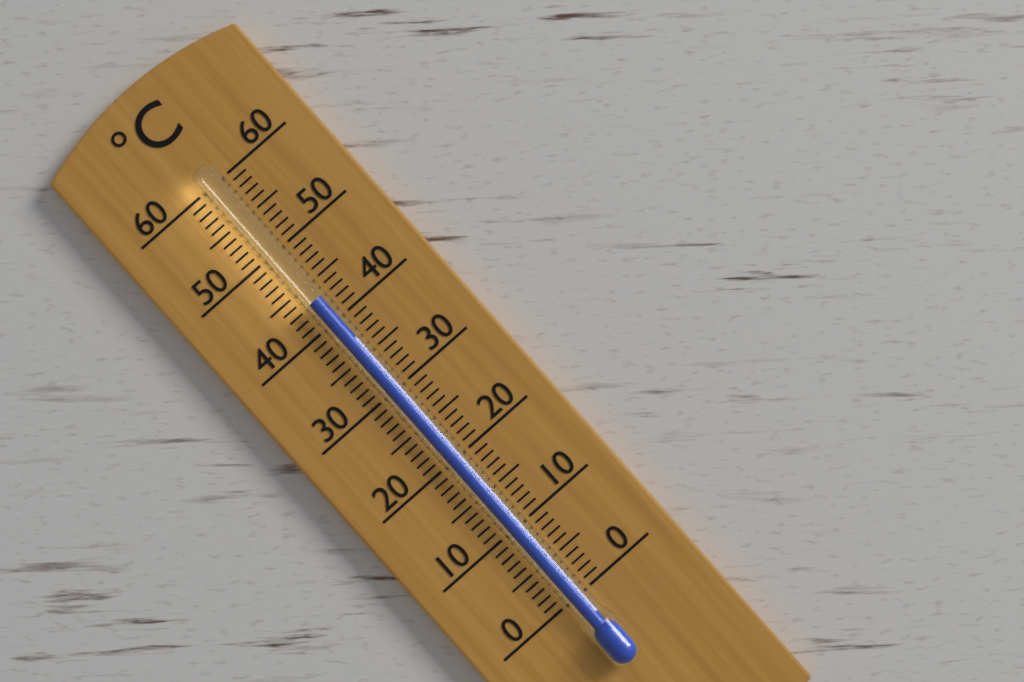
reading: 43 °C
